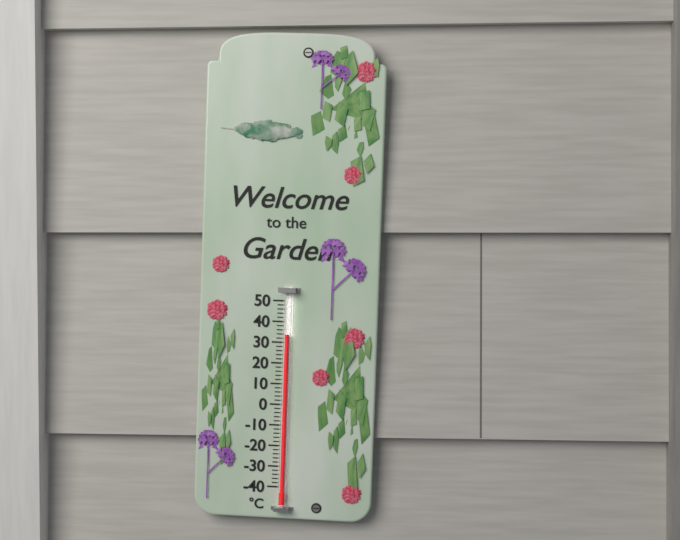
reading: 34 °C
